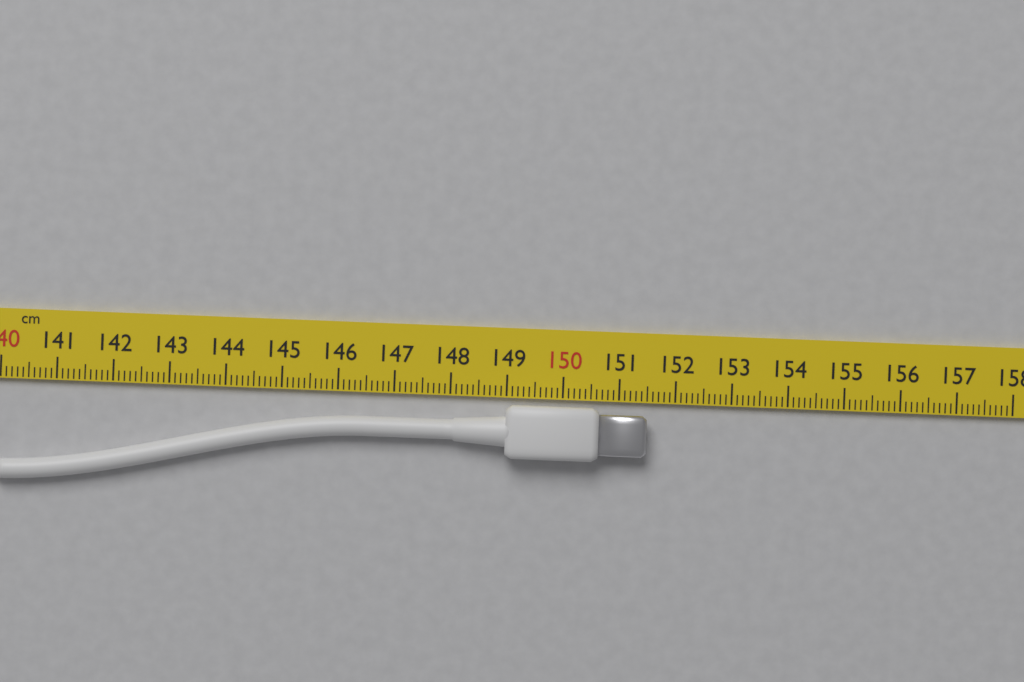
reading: 151.5 cm
